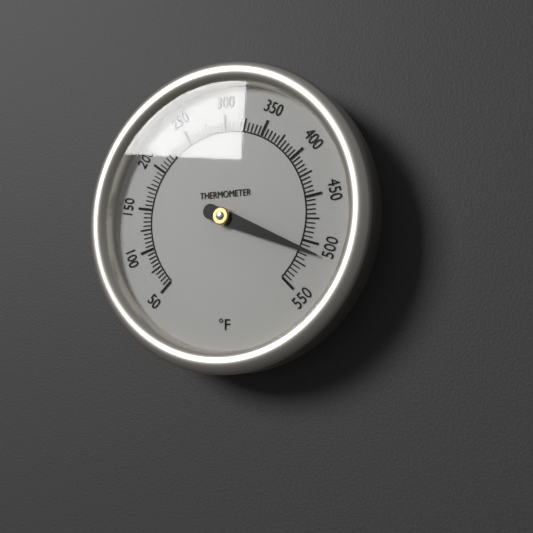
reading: 510 °F
